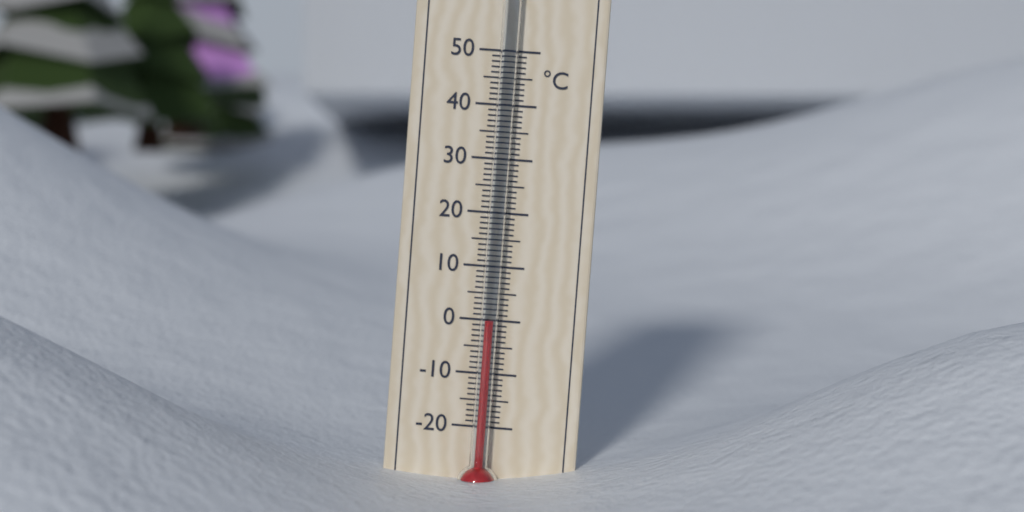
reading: 0 °C
